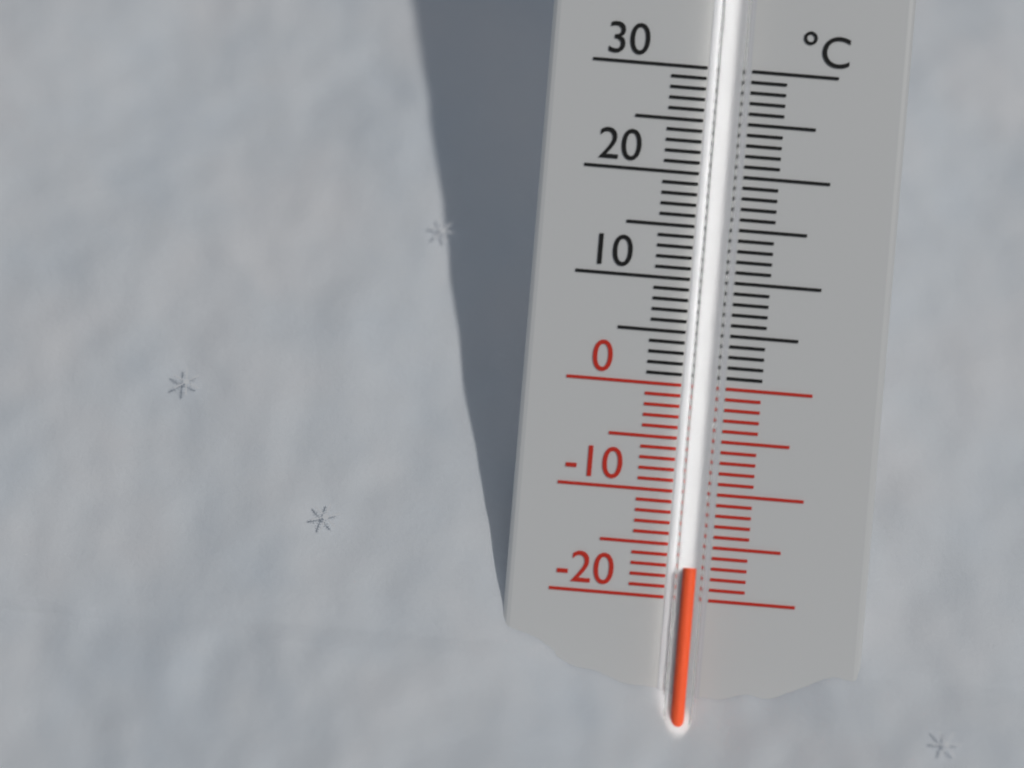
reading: -17 °C
